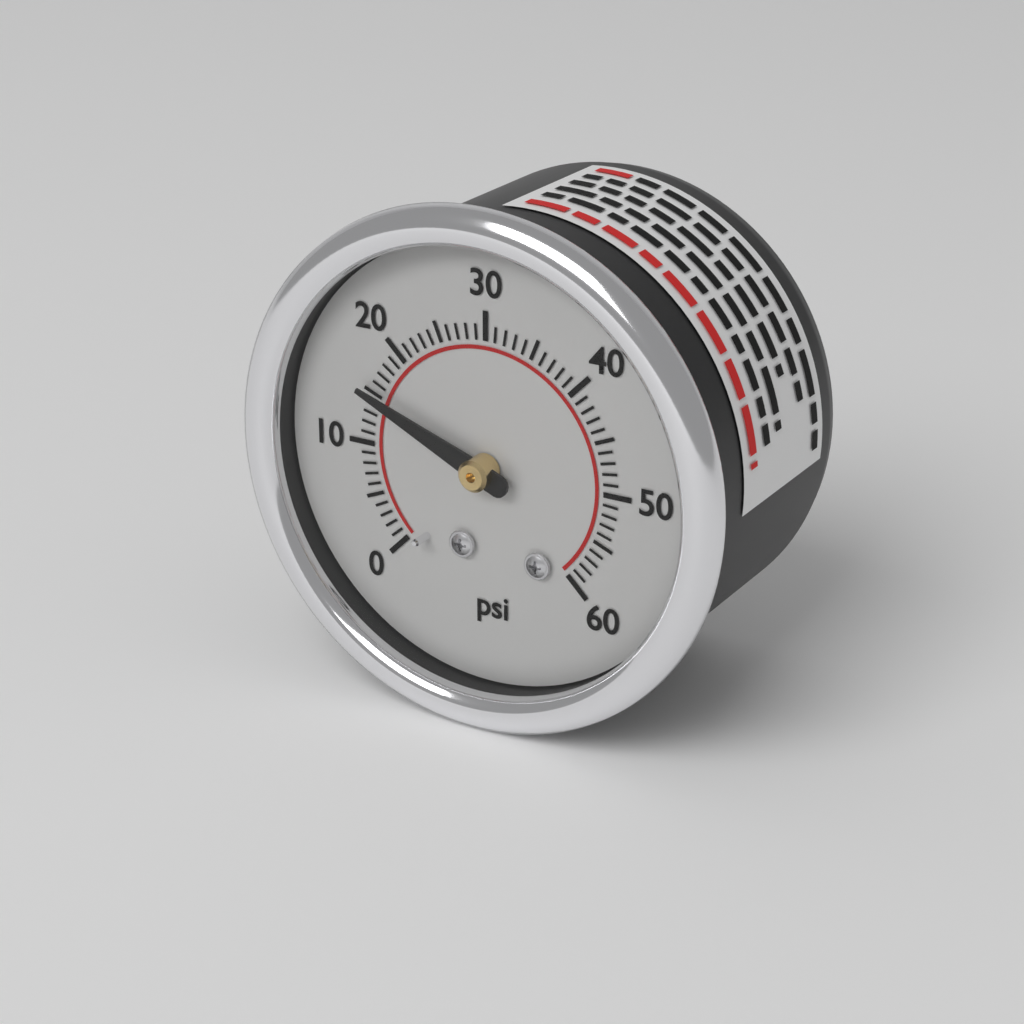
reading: 15 psi
